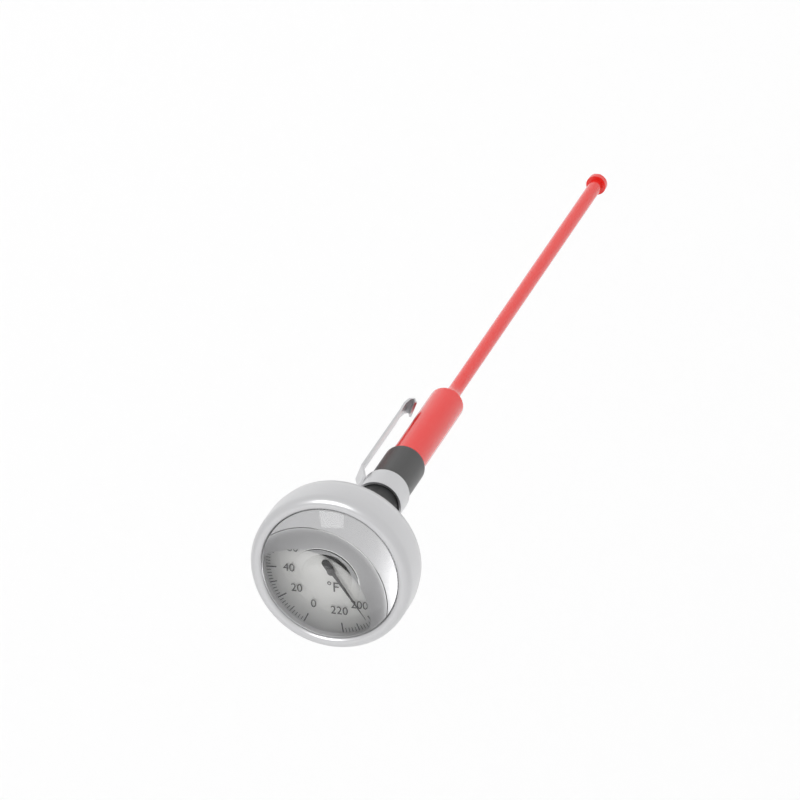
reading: 202 °F
